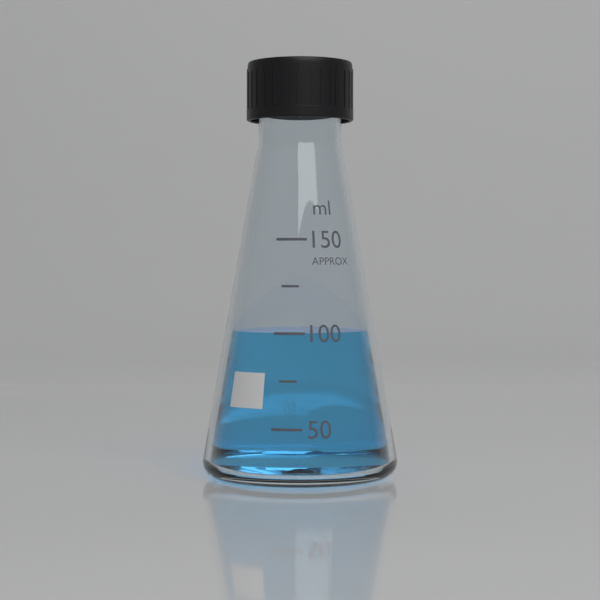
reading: 100 ml
